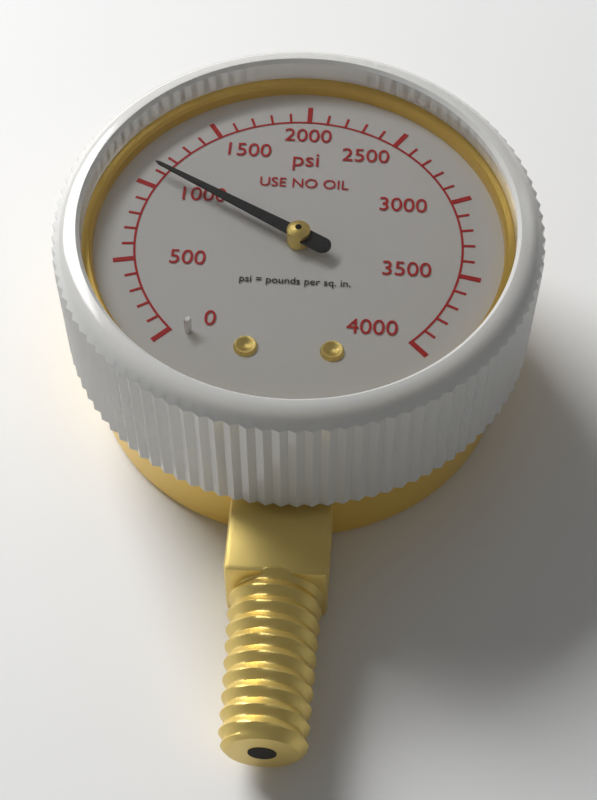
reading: 1100 psi
